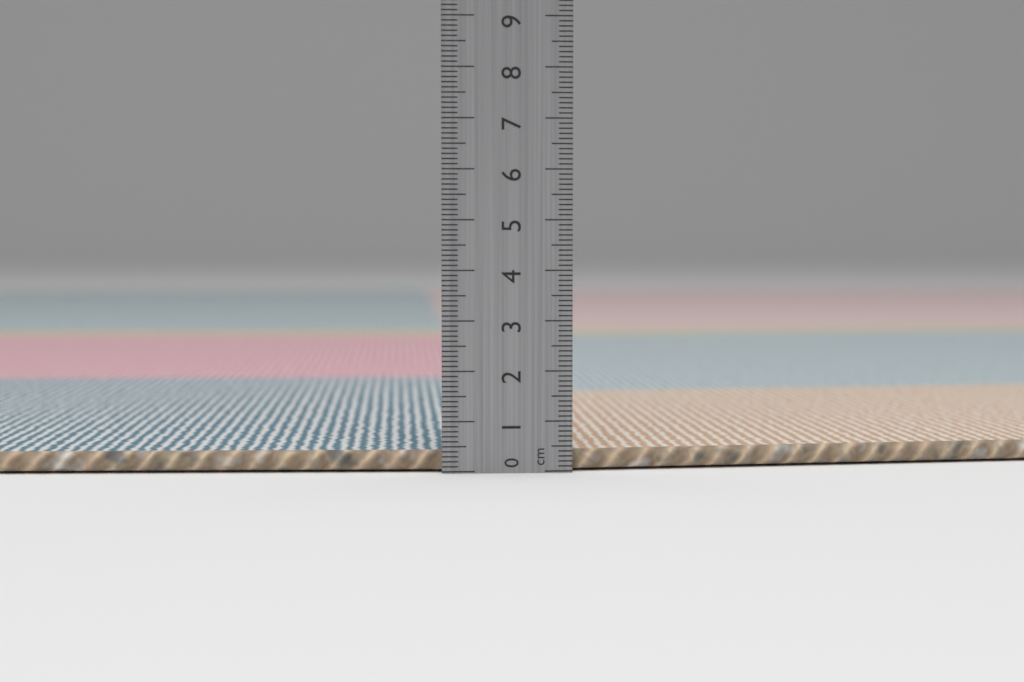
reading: 0.4 cm
